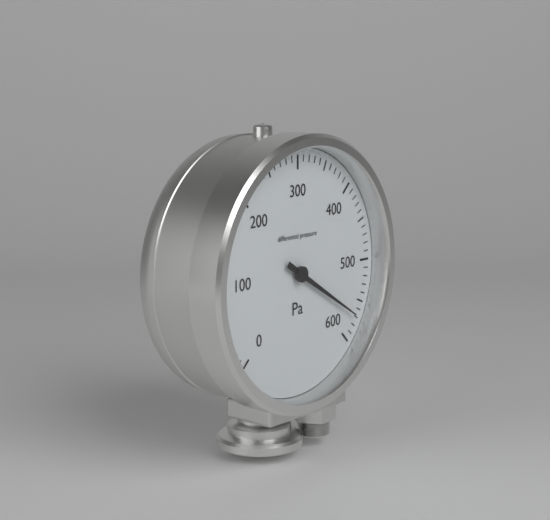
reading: 570 Pa
